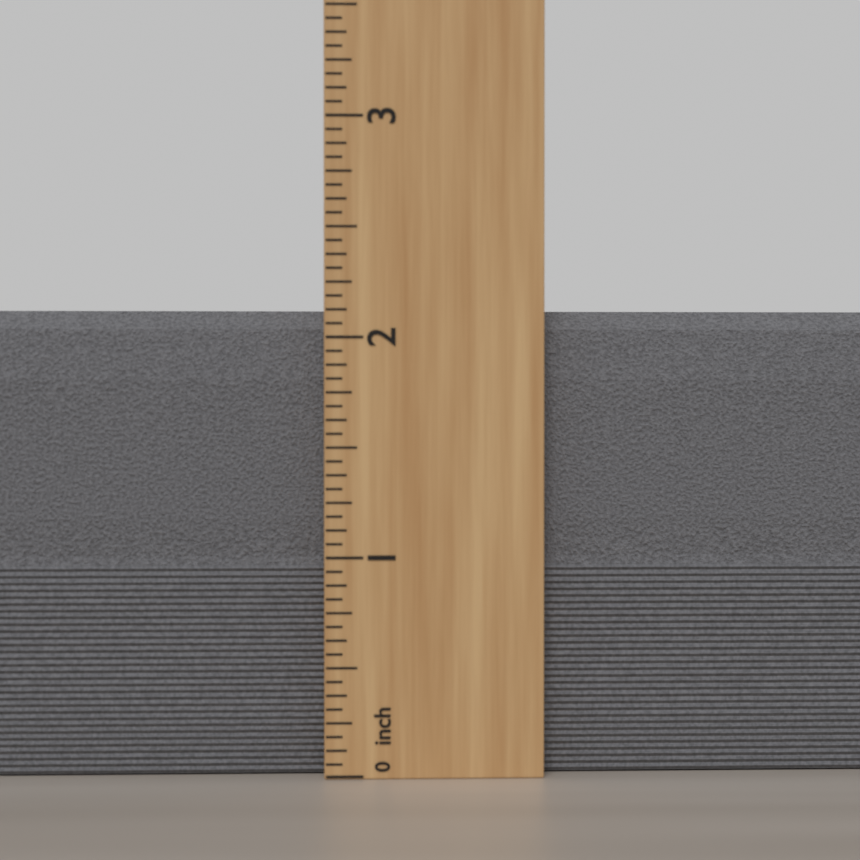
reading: 2.1250 inch
